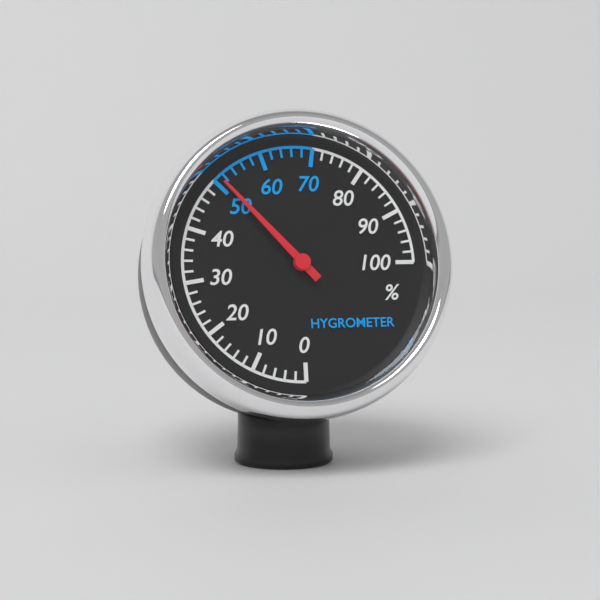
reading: 51 %
